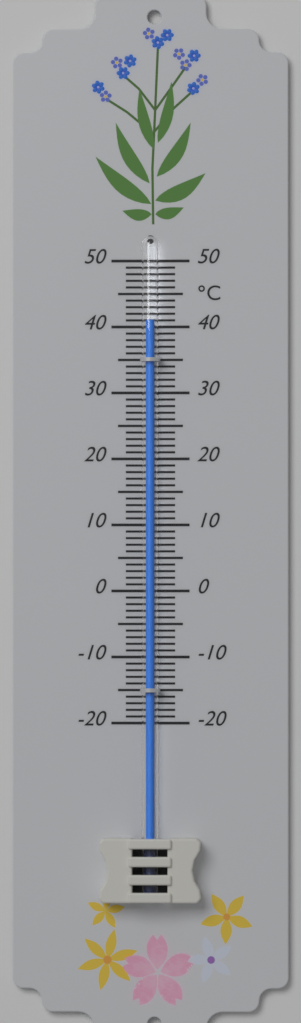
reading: 41 °C
